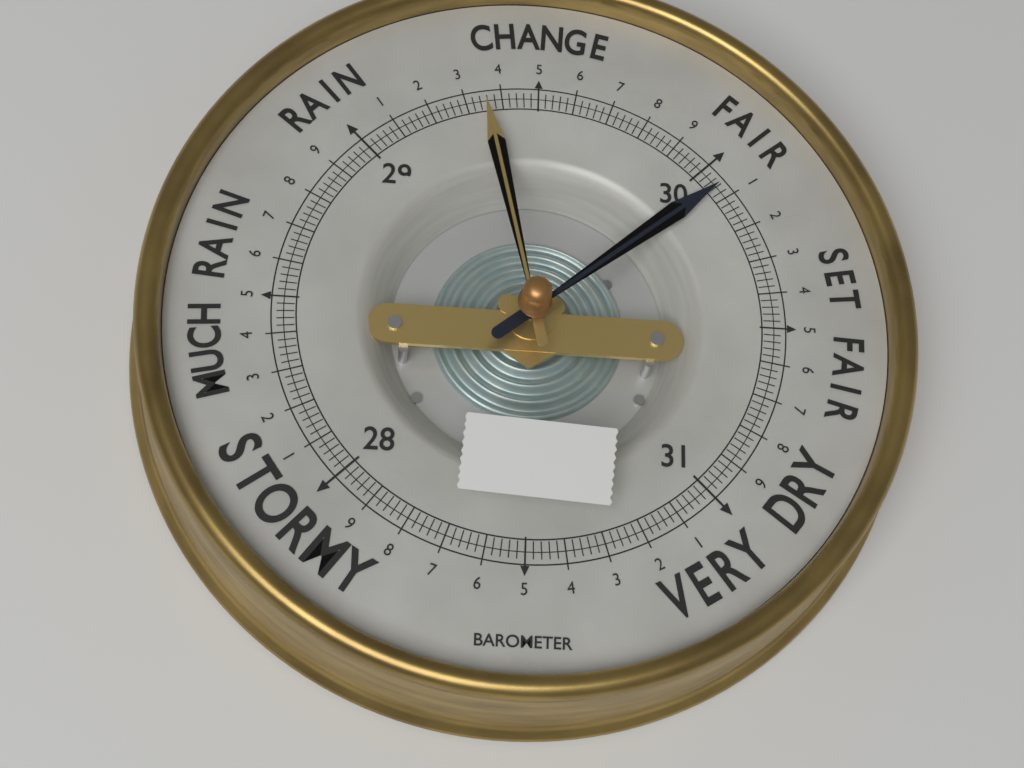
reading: 30.06 (no unit)
